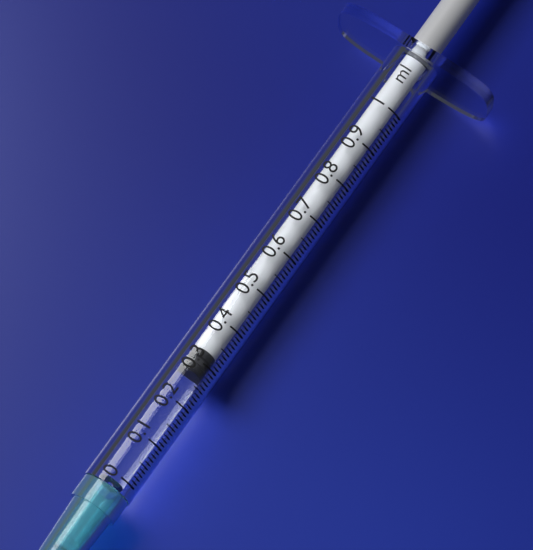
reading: 0.28 ml
